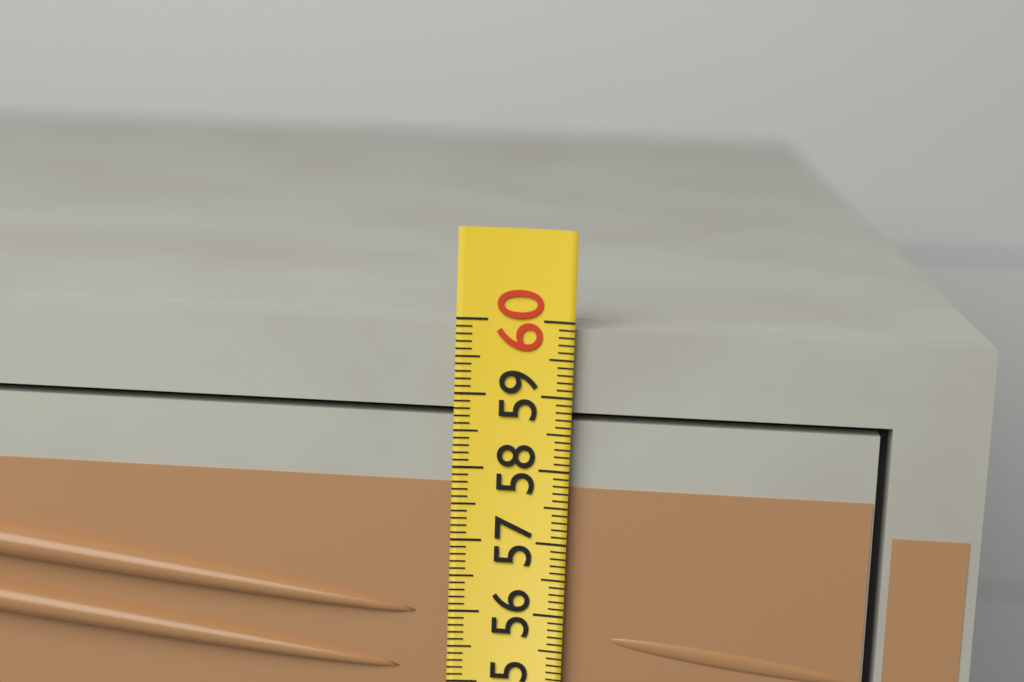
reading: 59.9 (no unit)
